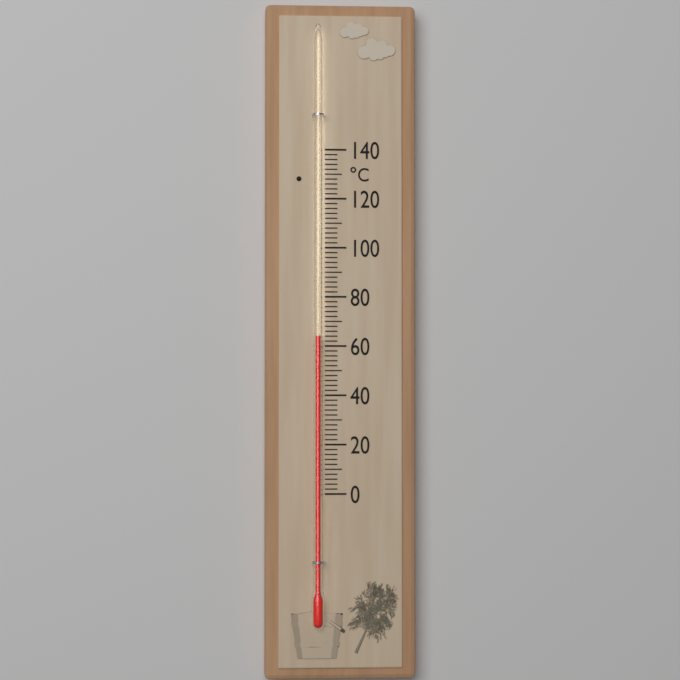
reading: 64 °C
